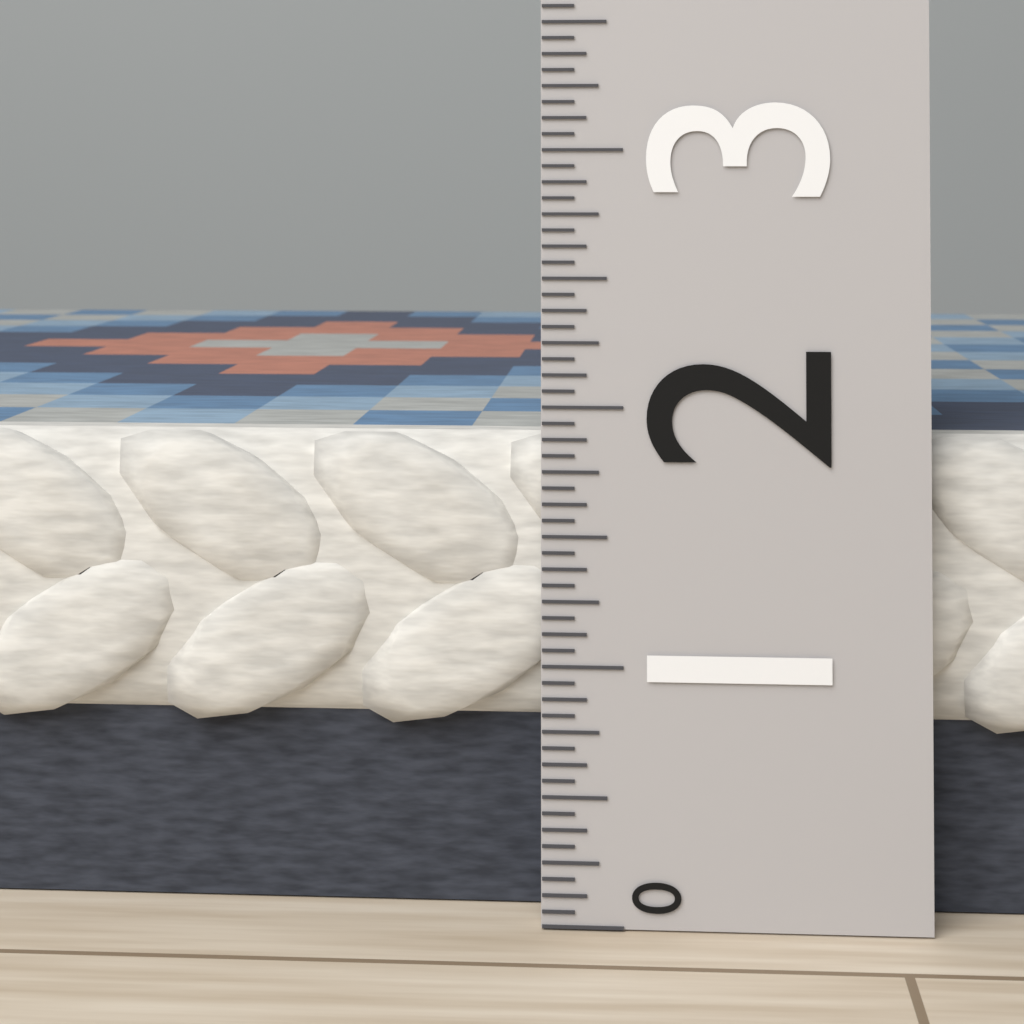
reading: 1.8750 (no unit)
